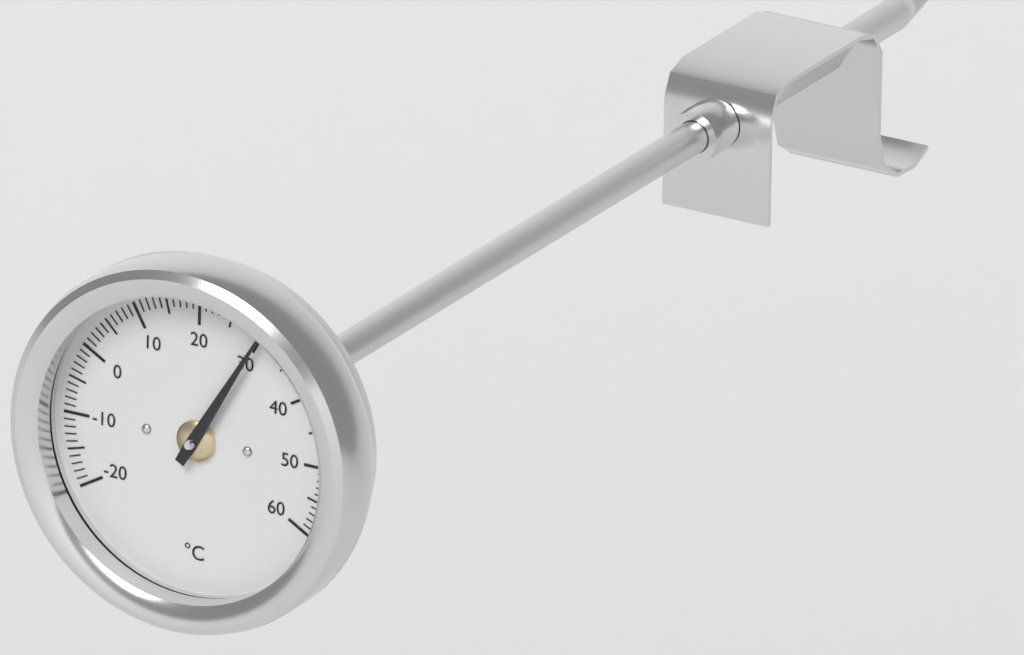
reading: 30 °C
